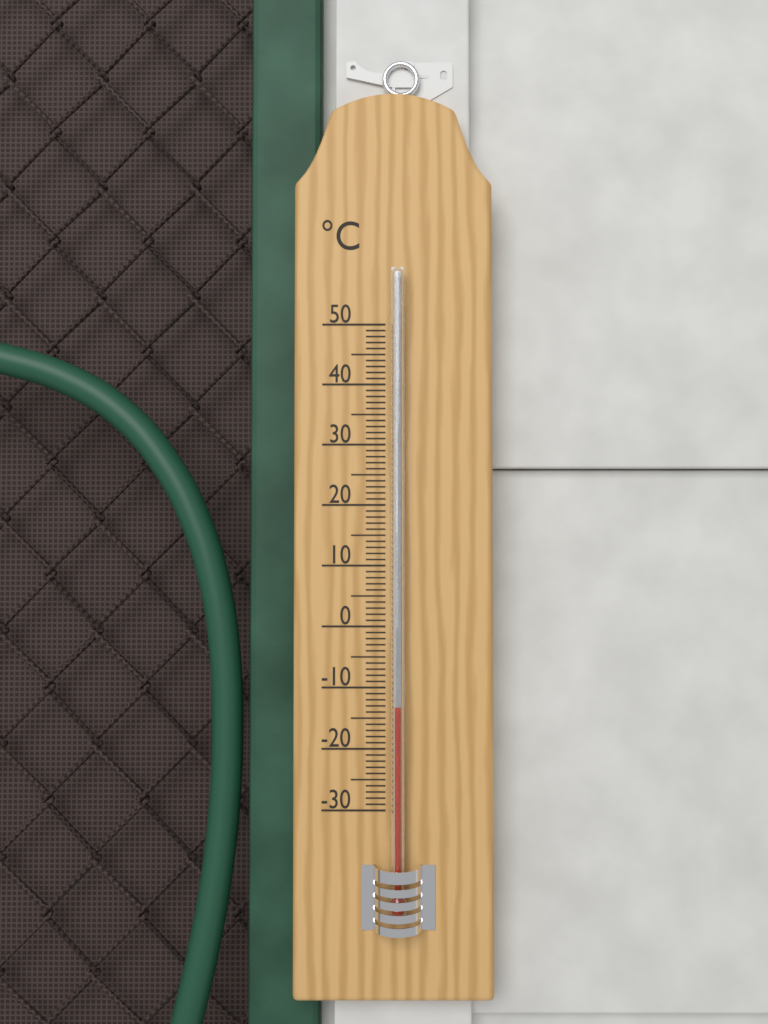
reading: -13 °C
